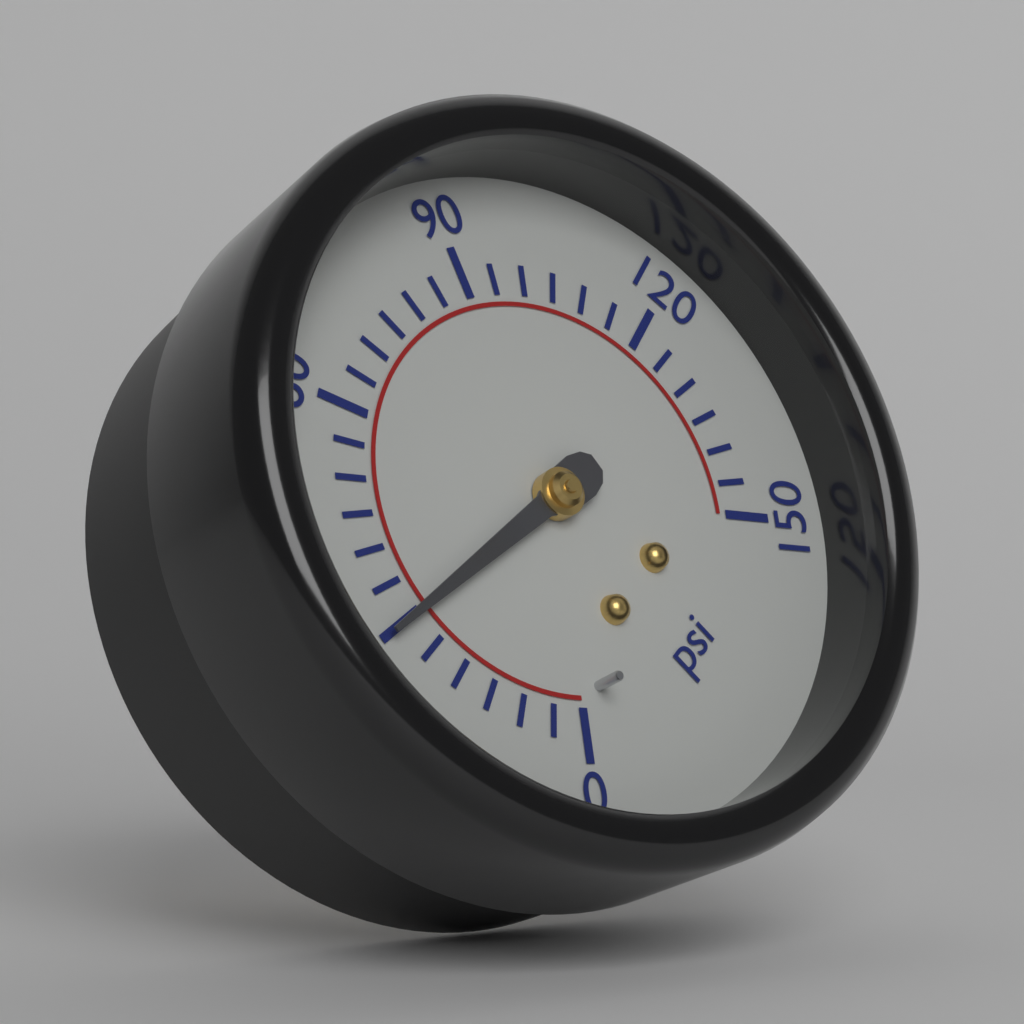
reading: 30 psi
